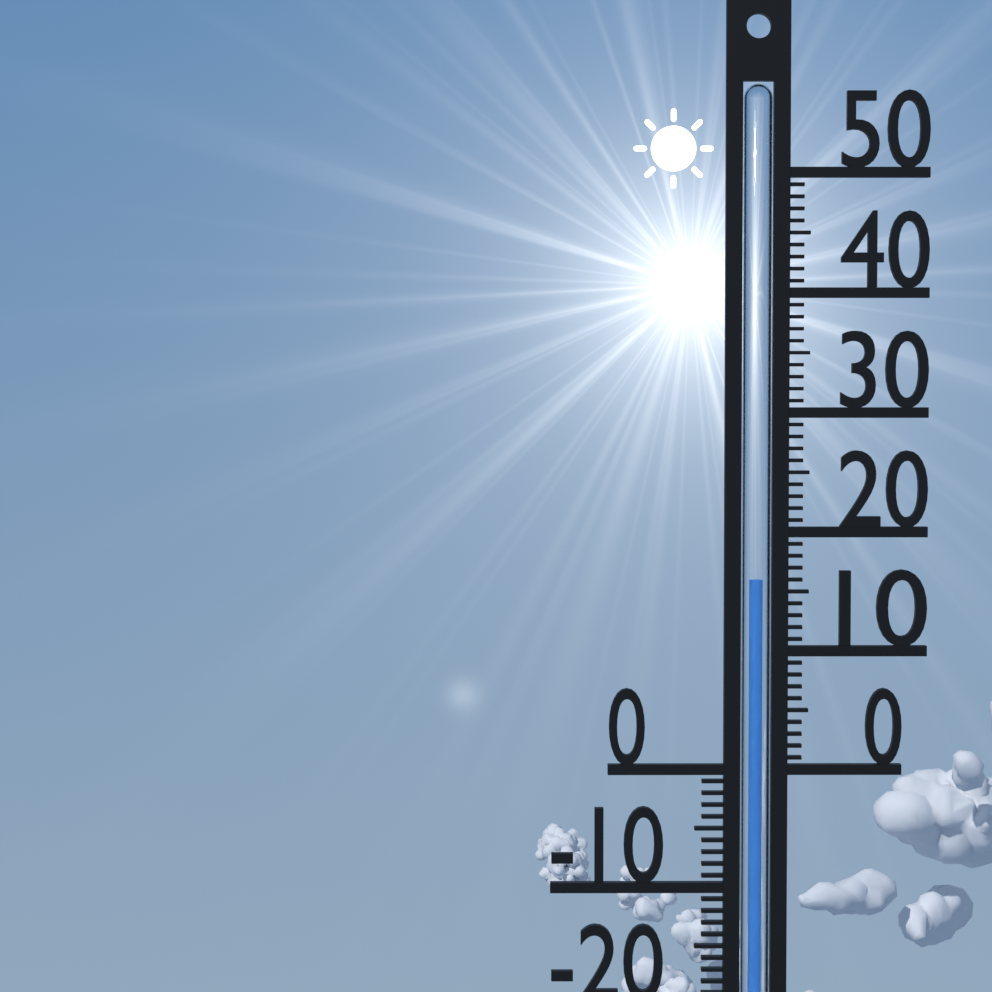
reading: 16 °C
